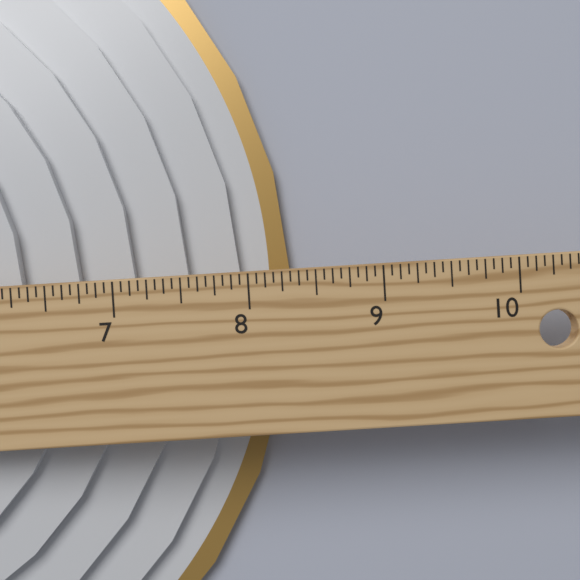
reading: 8.3125 in
